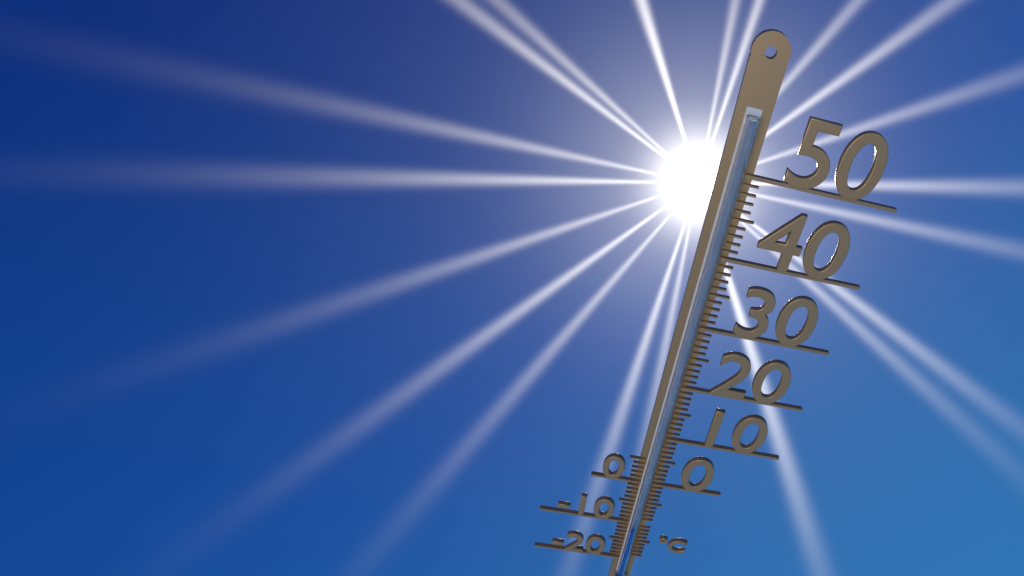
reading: -11 °C
